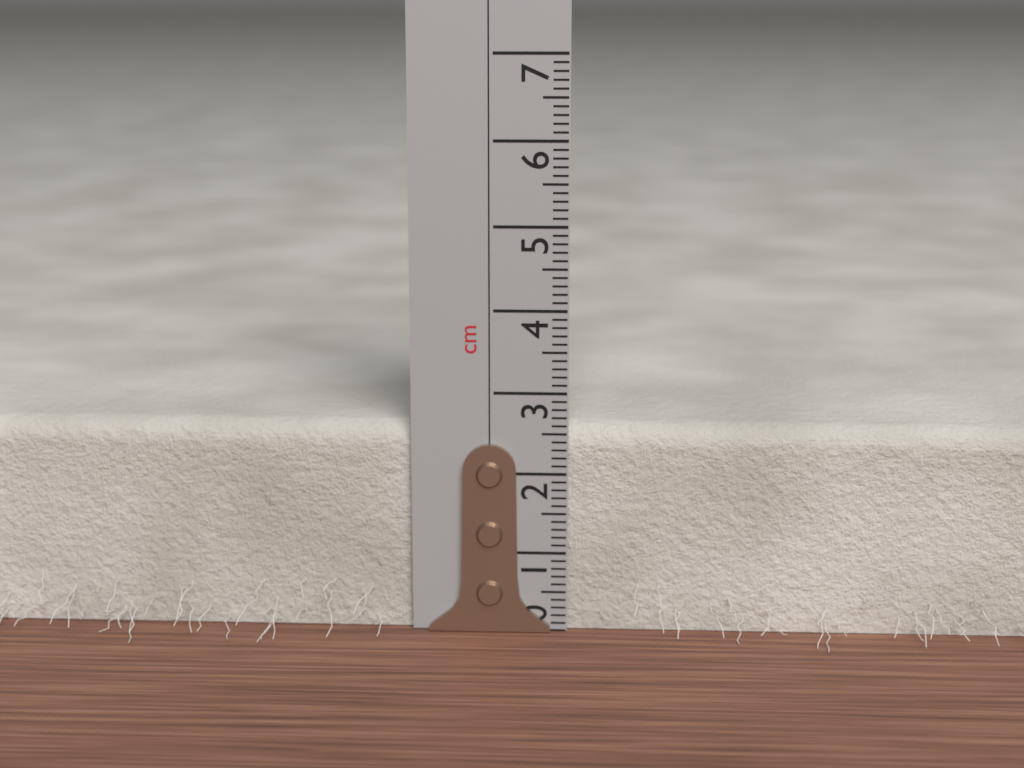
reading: 2.6 cm
